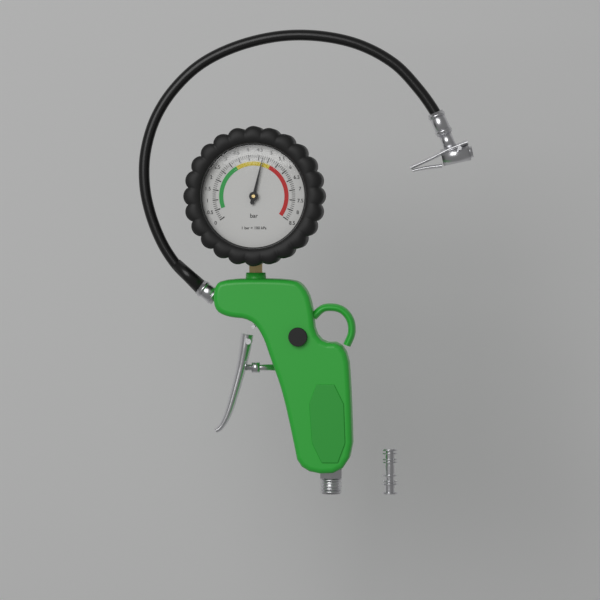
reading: 4.7 bar
